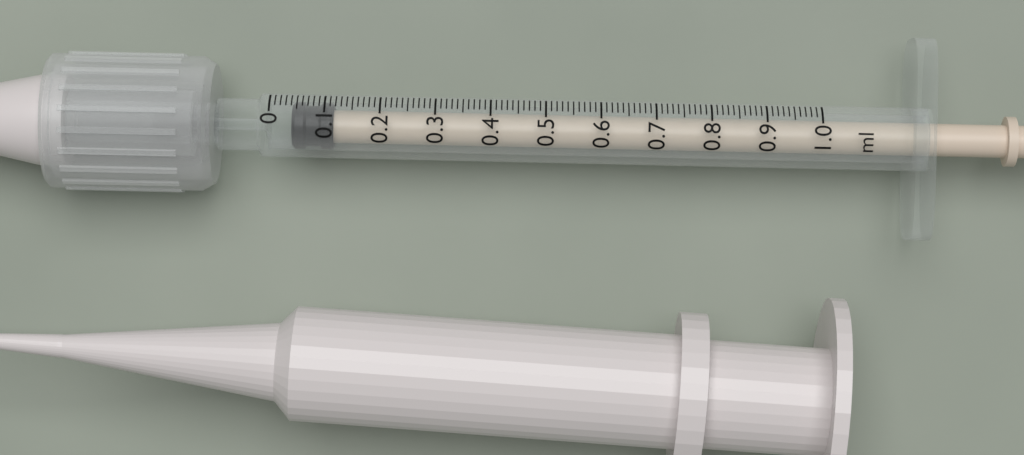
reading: 0.04 ml
